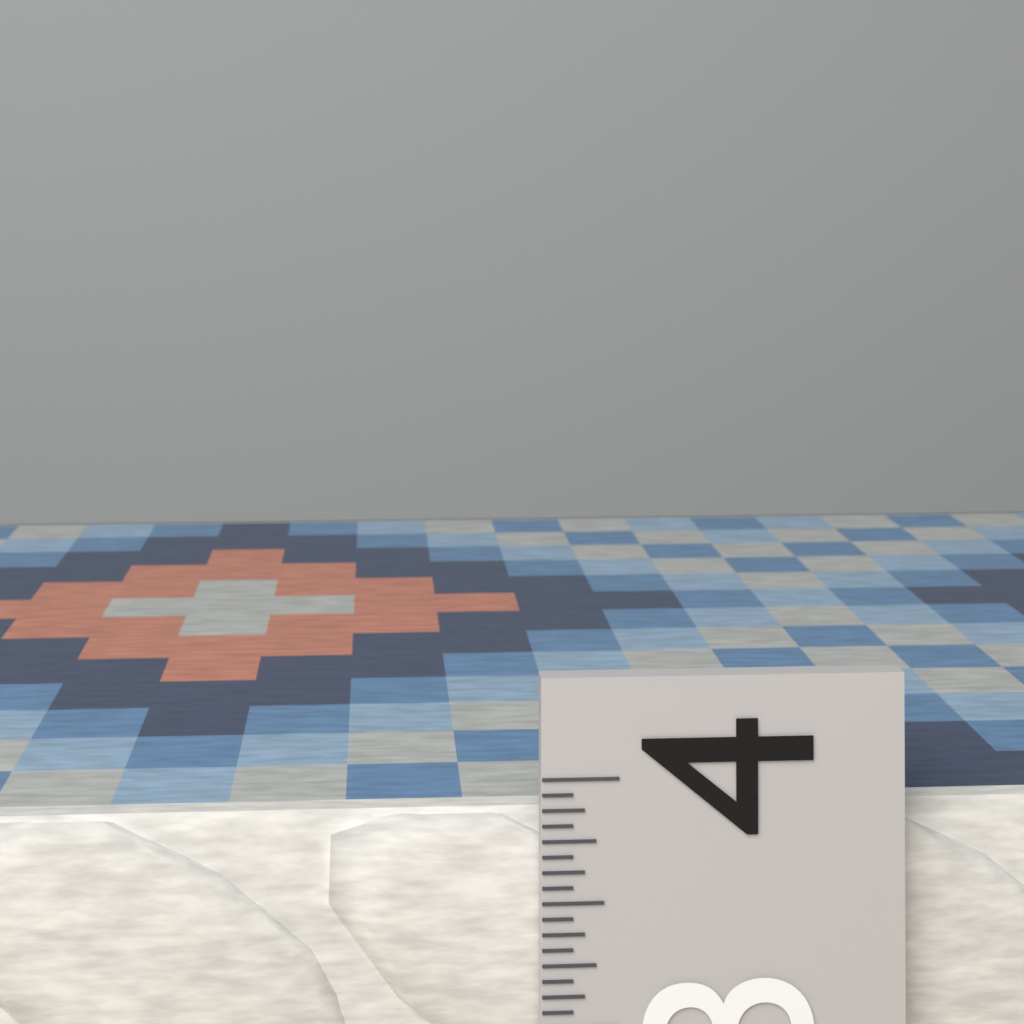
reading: 3.8125 (no unit)
